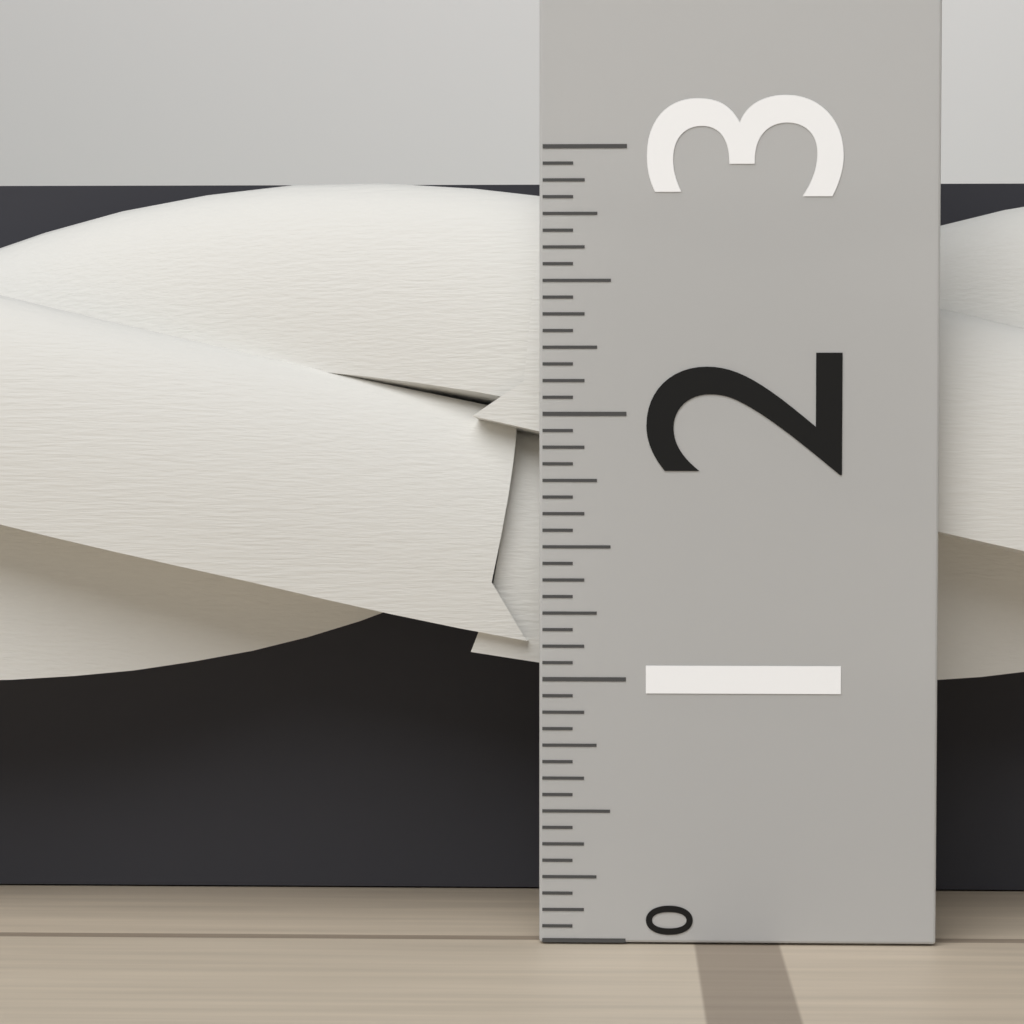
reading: 2.9375 (no unit)
